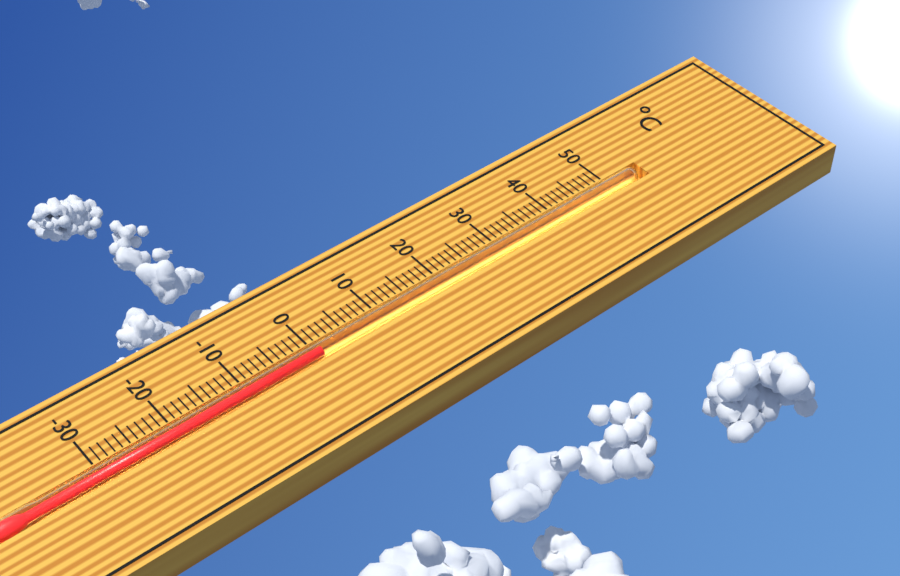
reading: 1 °C
